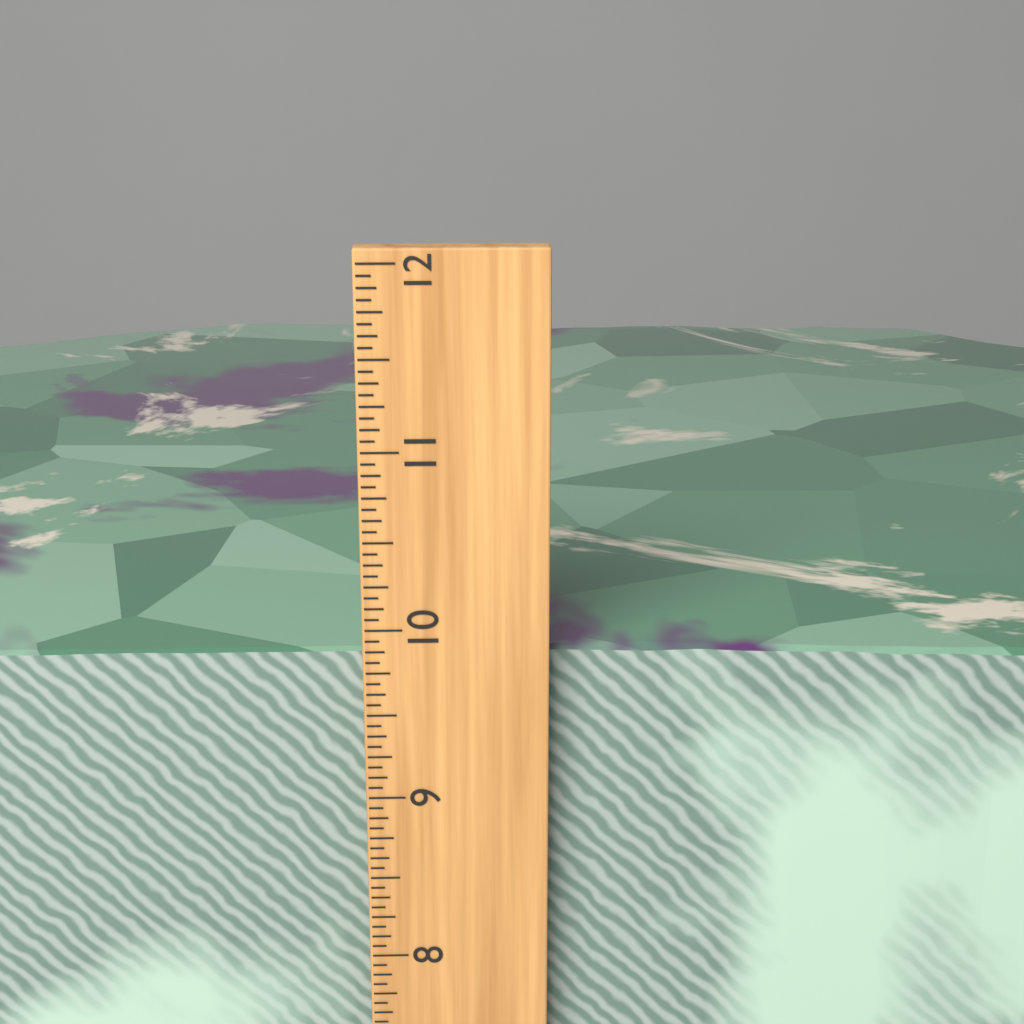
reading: 9.8125 inch
